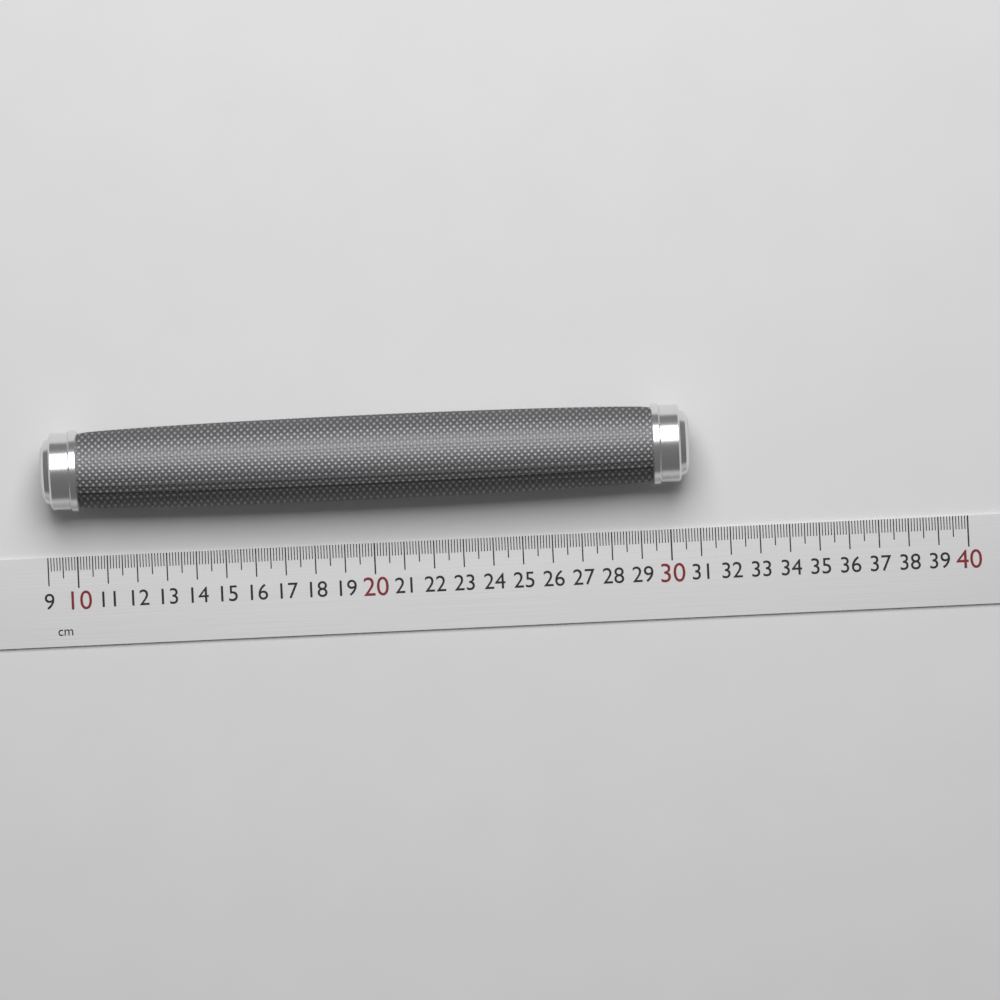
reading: 30.7 cm
